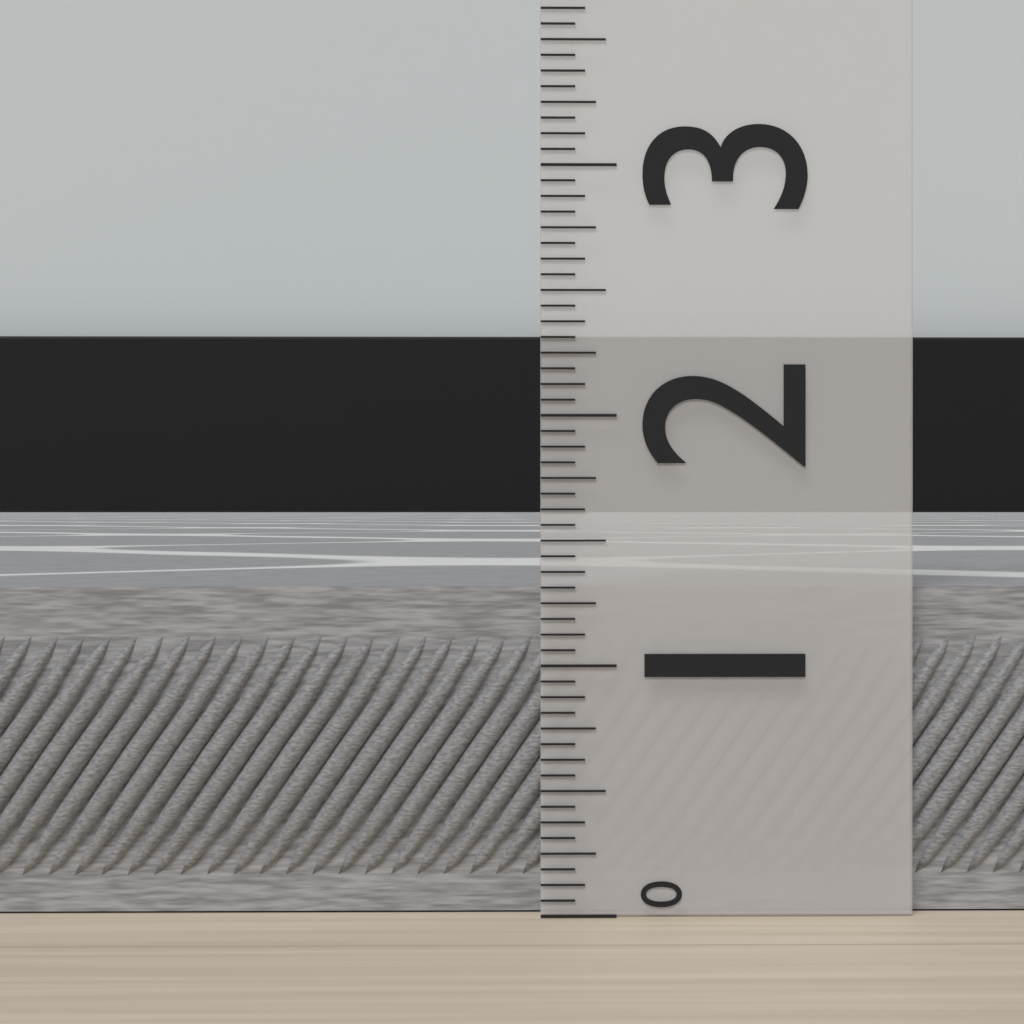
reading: 1.3125 (no unit)
